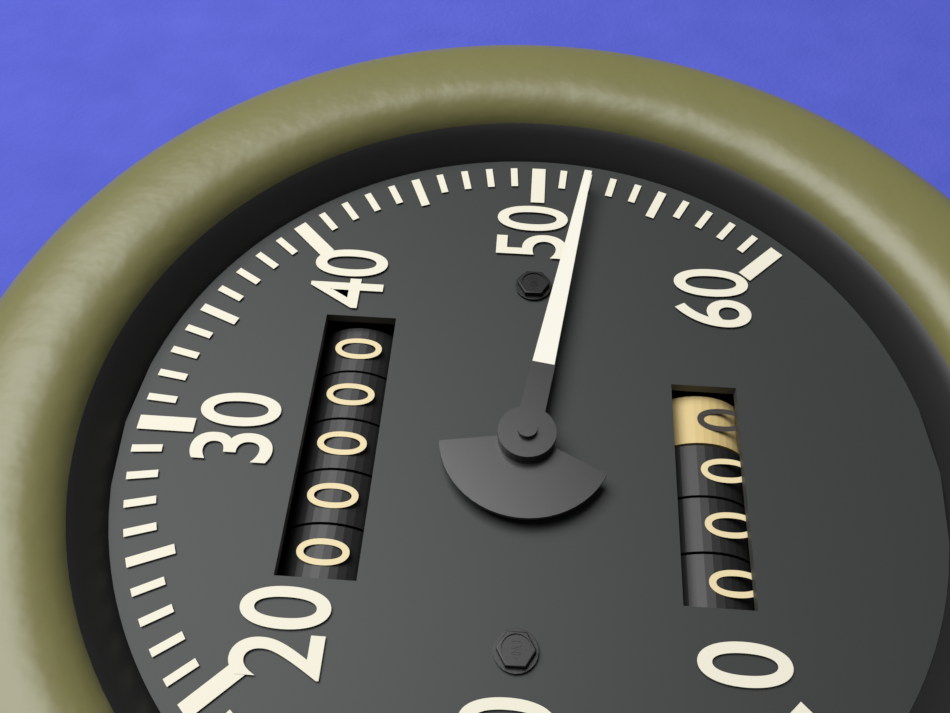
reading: 52 (no unit)
